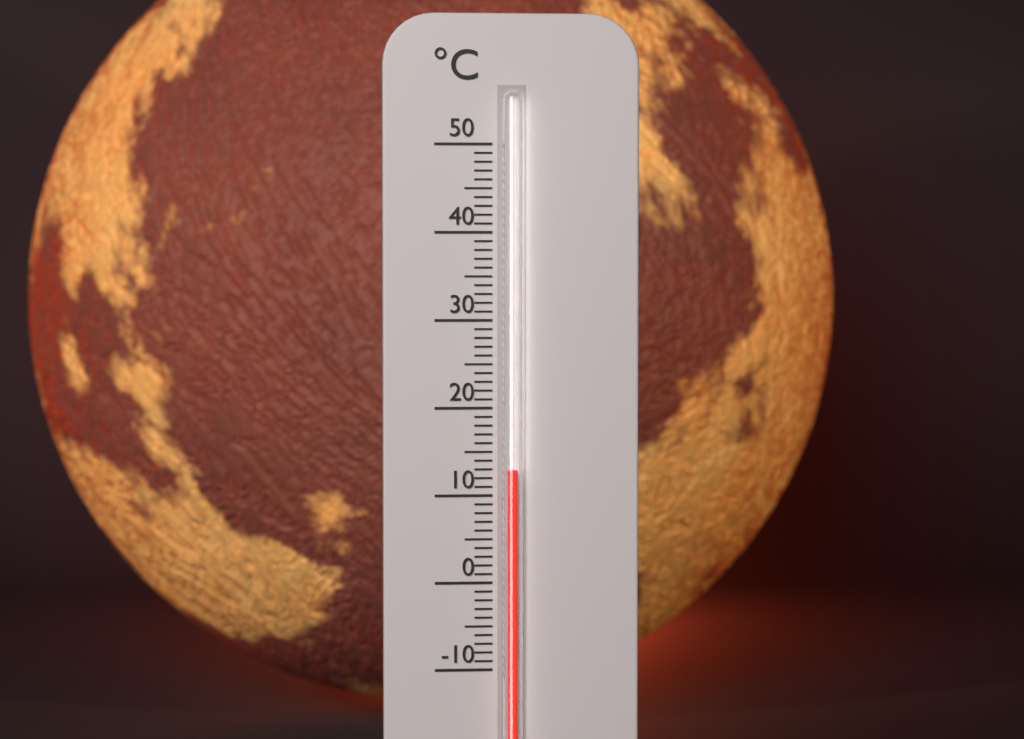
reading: 13 °C
